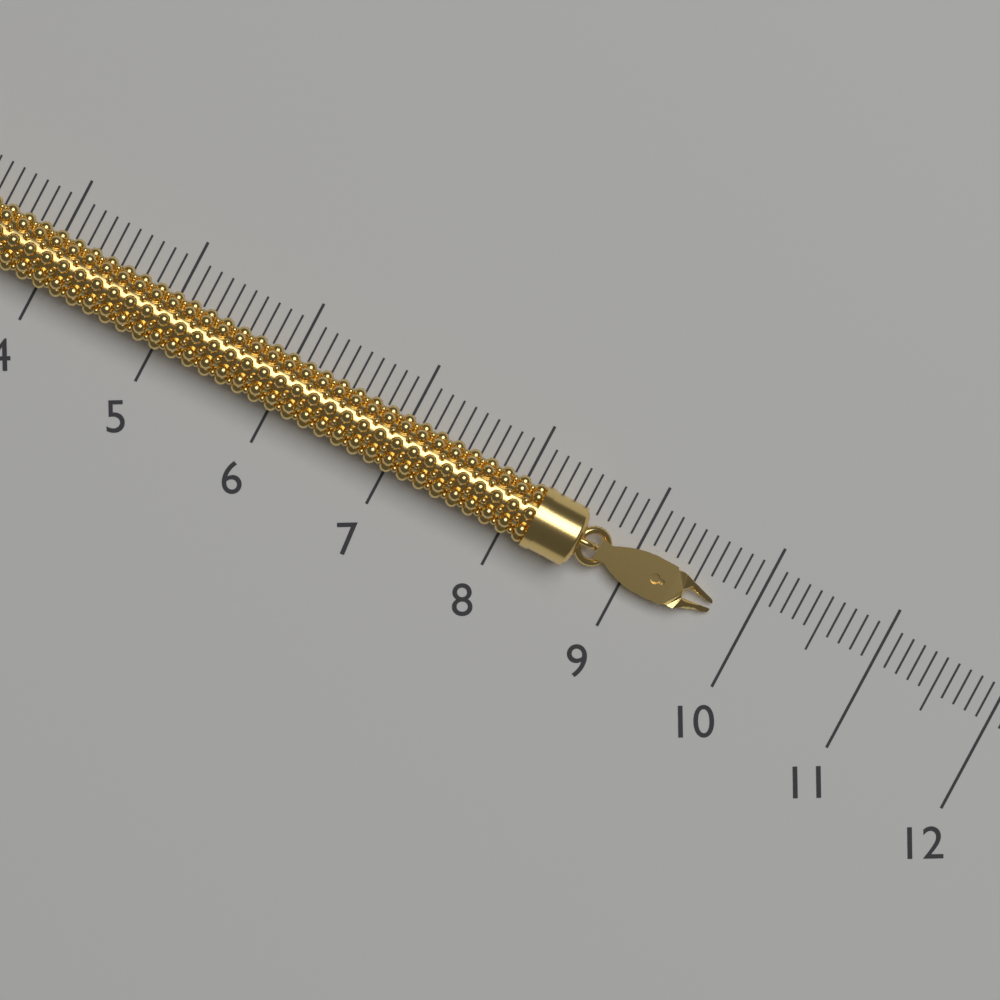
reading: 9.7 (no unit)
